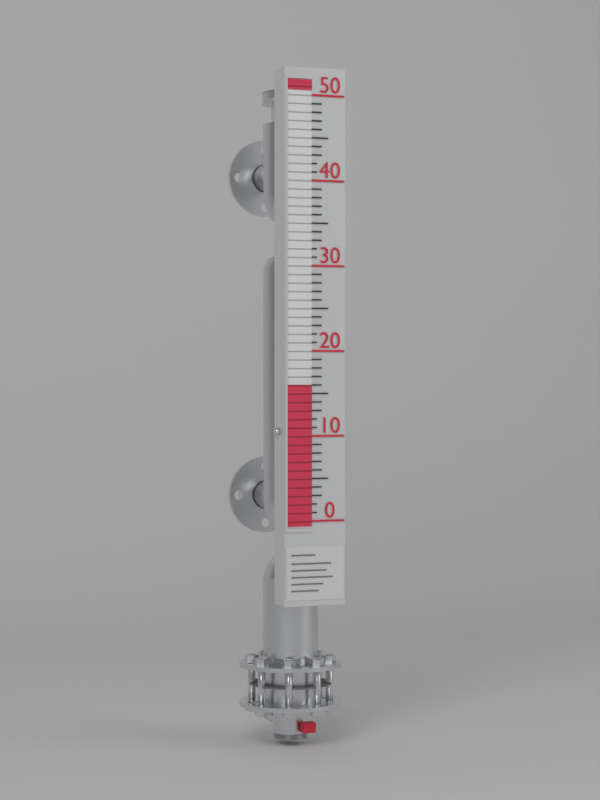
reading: 16 (no unit)
